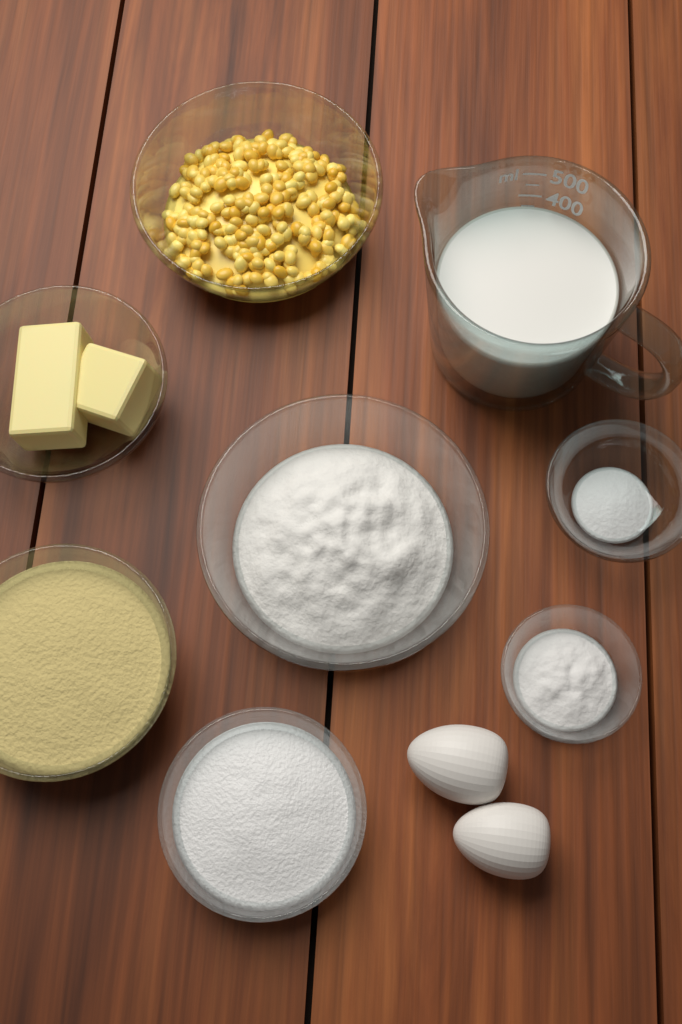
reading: 350 ml
